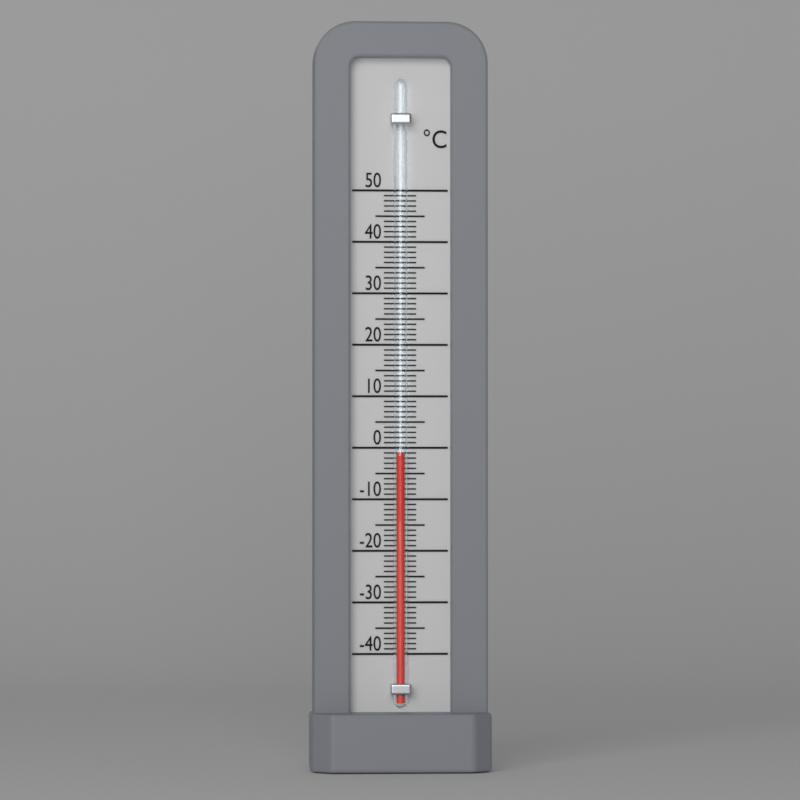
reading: -1 °C
